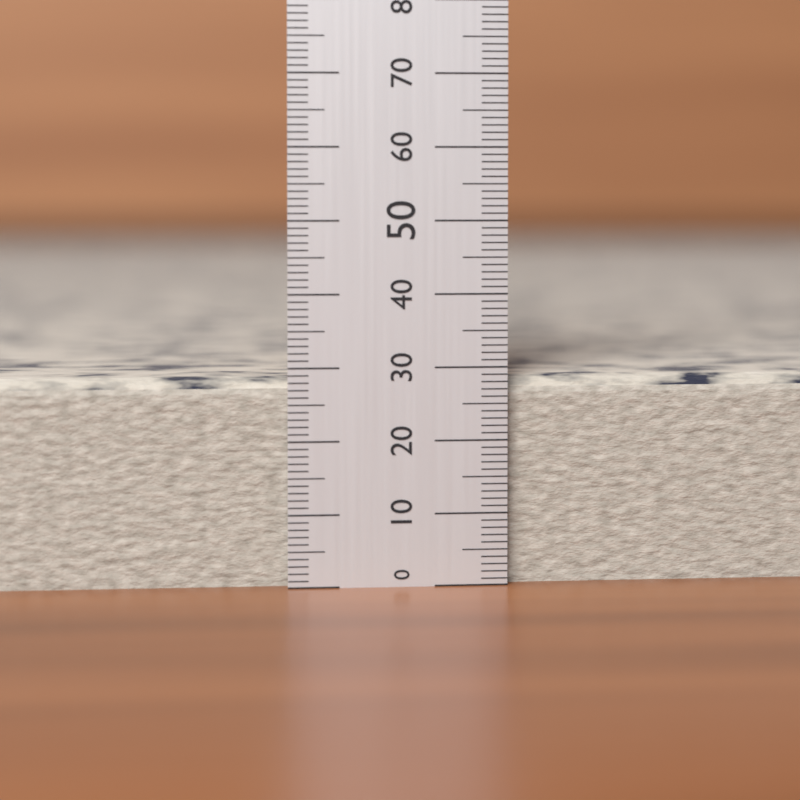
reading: 29 (no unit)
